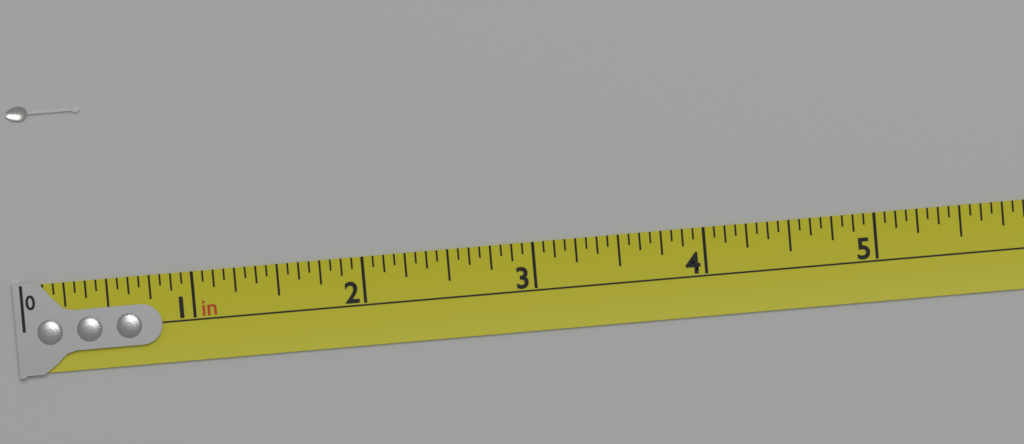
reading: 0.4375 in
